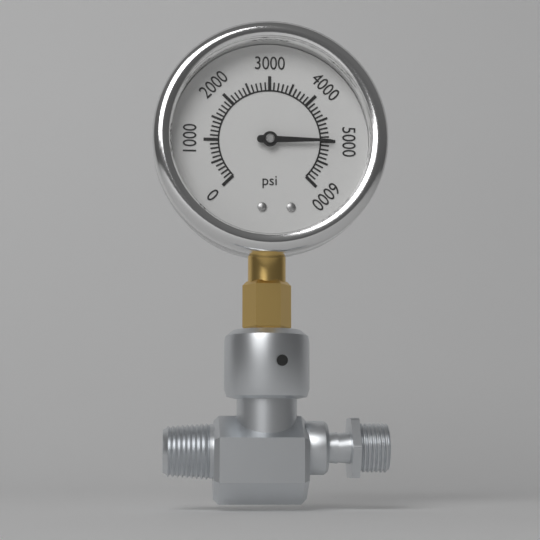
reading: 5000 psi
